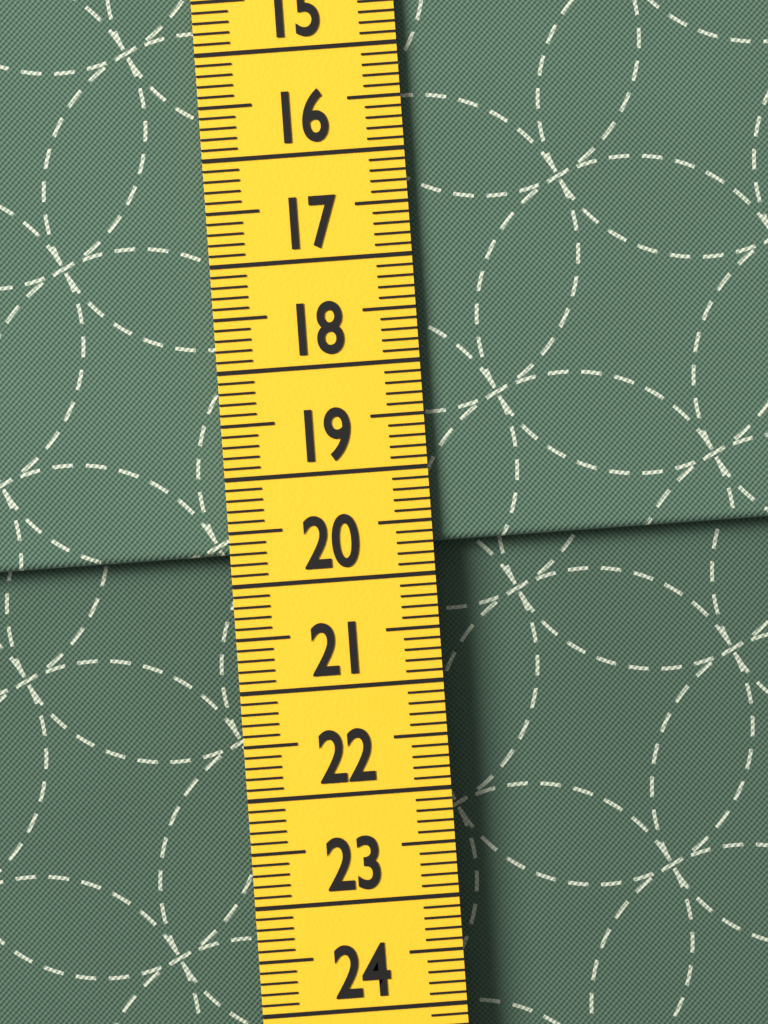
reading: 19.7 cm
